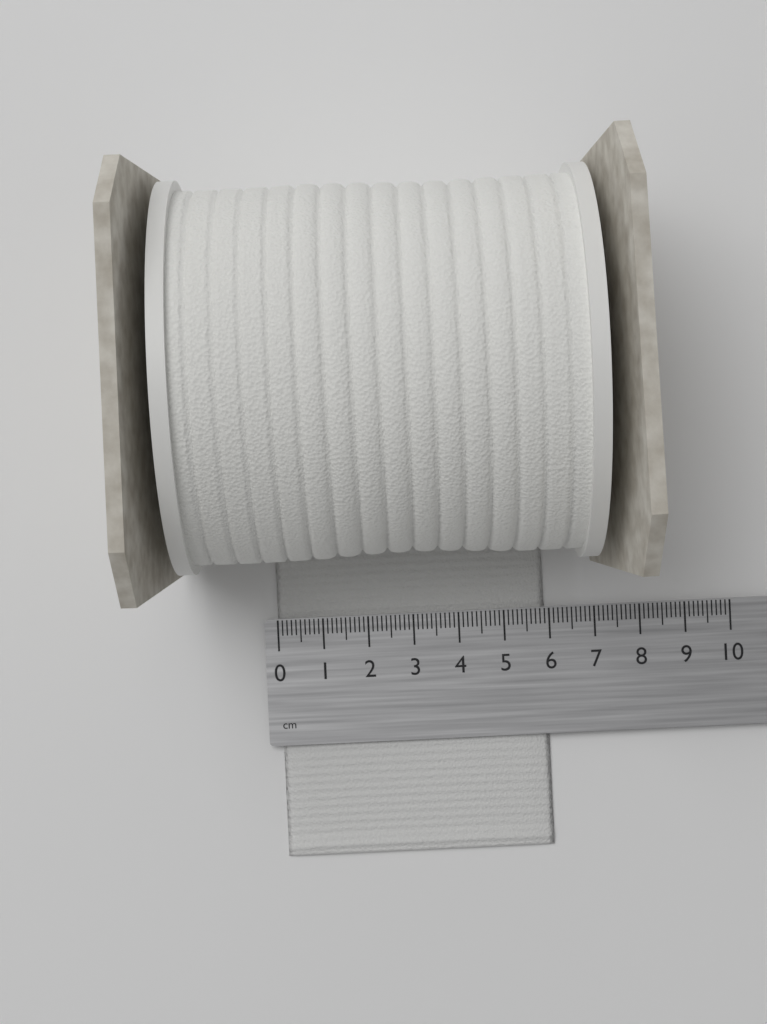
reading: 5.9 cm
